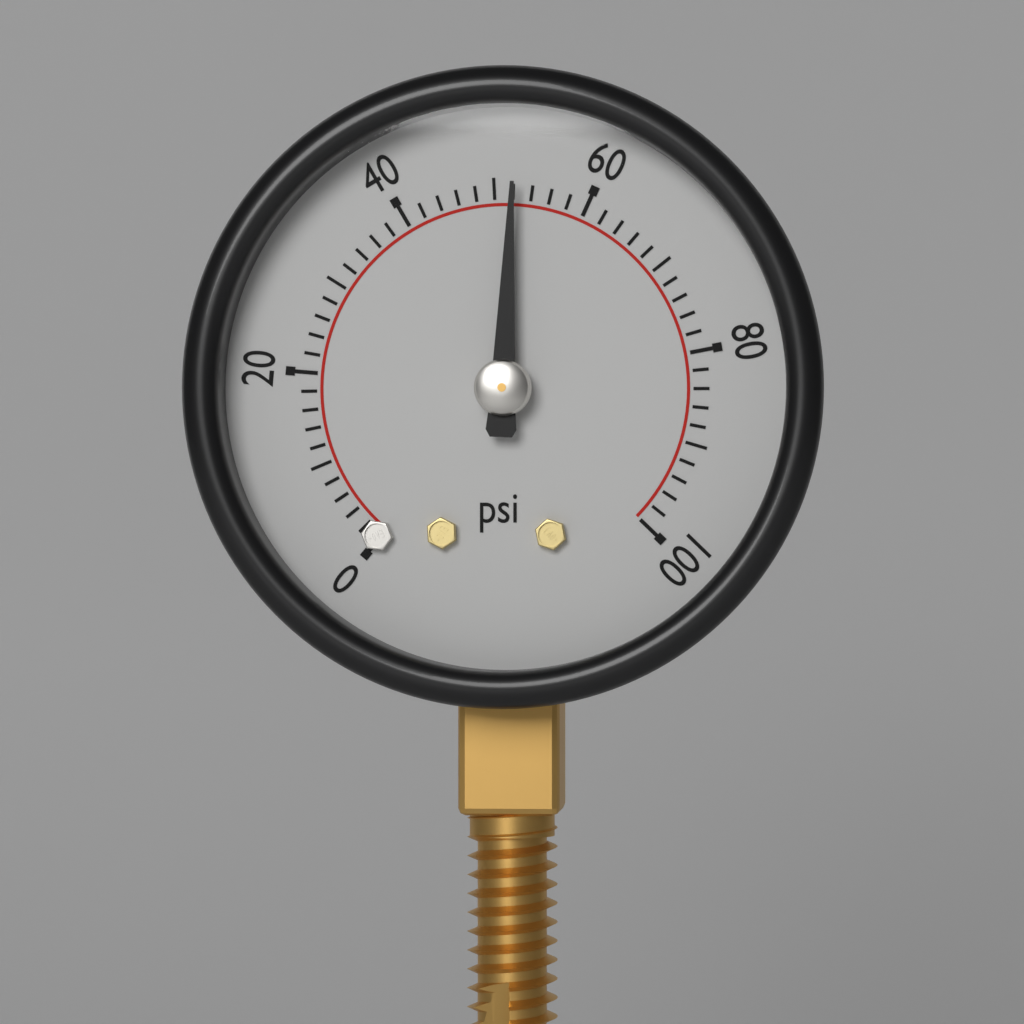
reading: 52 psi
